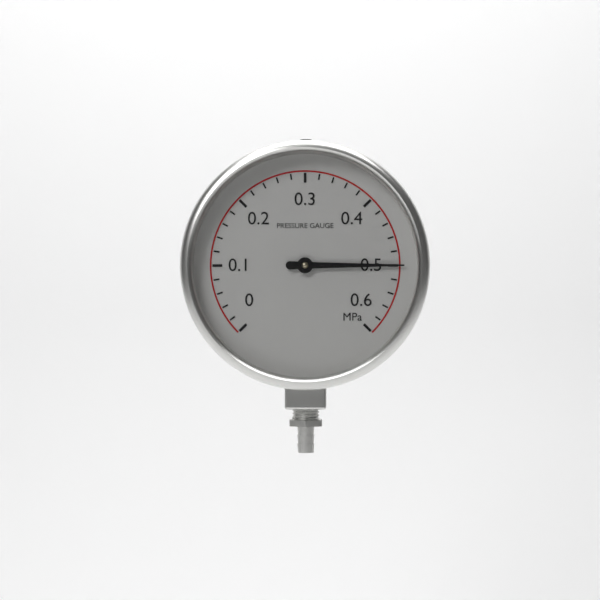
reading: 0.50 MPa
